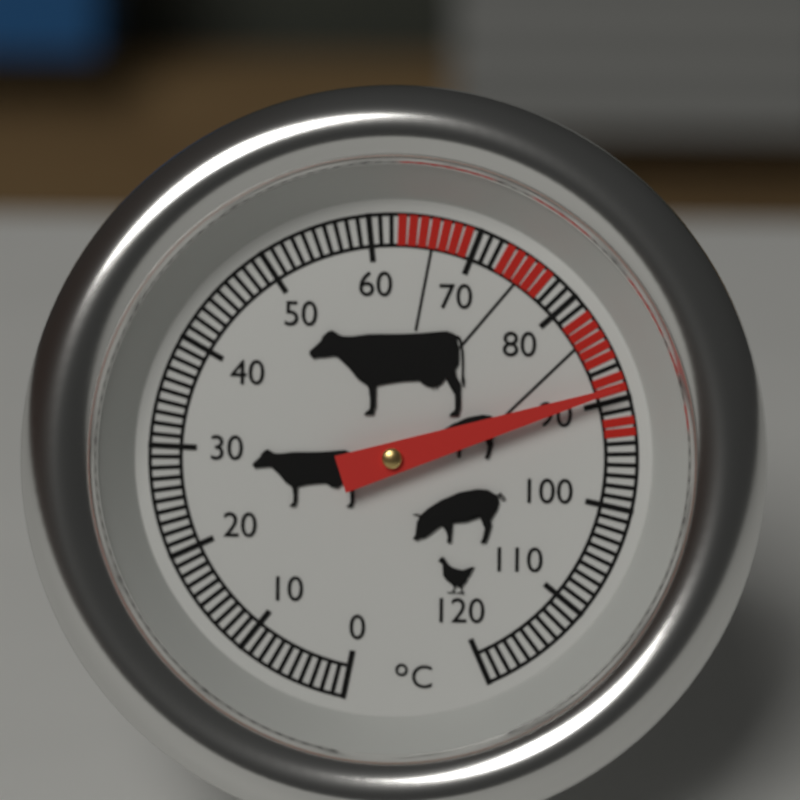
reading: 89 °C
